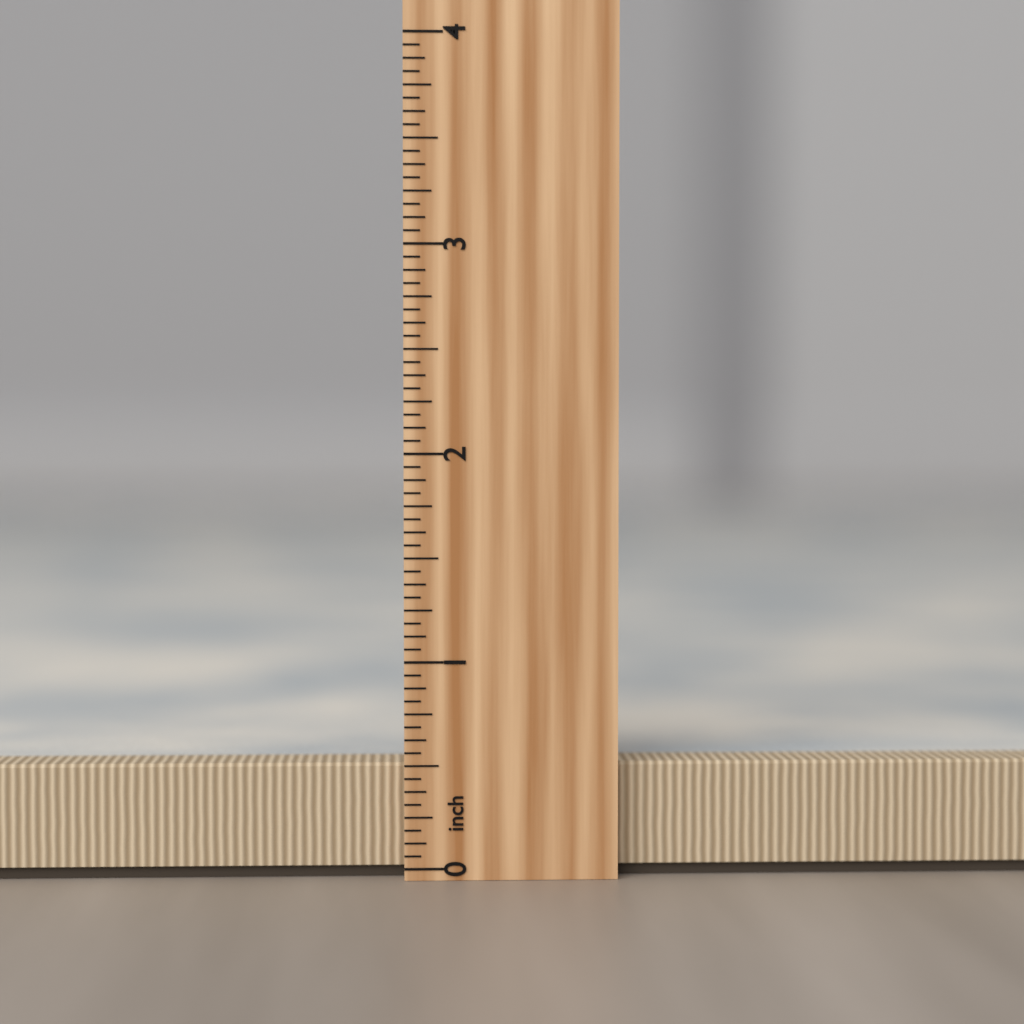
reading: 0.5000 inch
